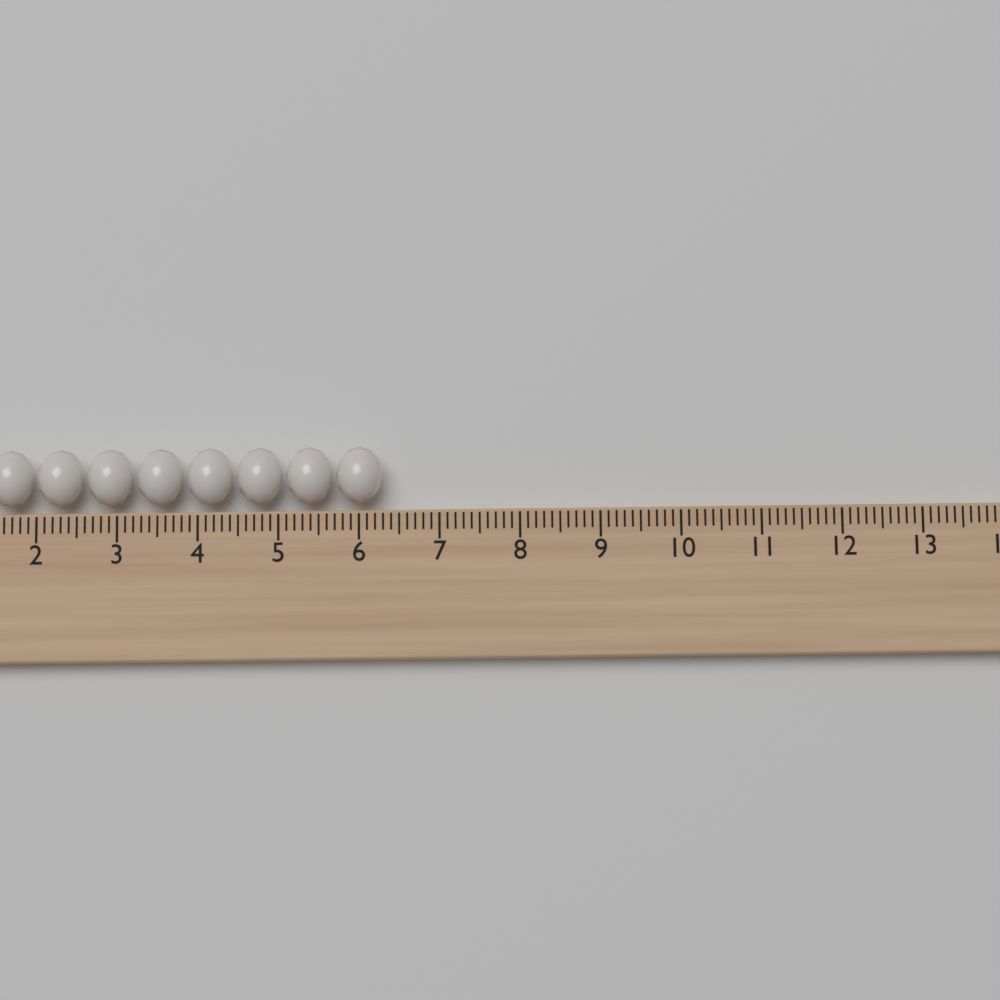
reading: 6.3 (no unit)
